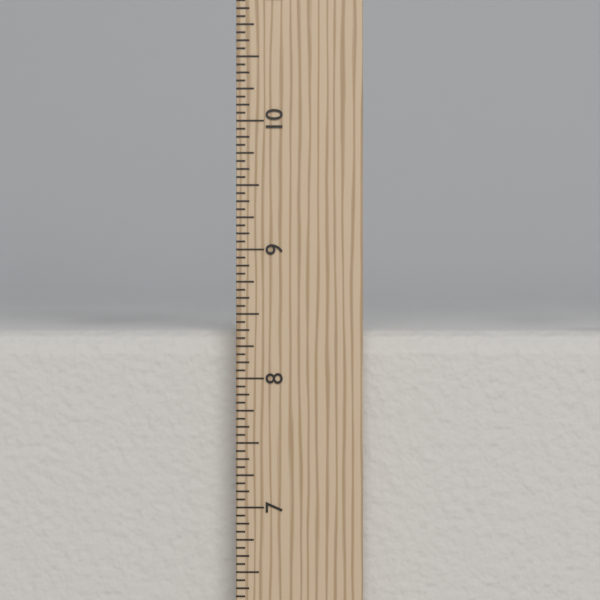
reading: 8.3750 in
